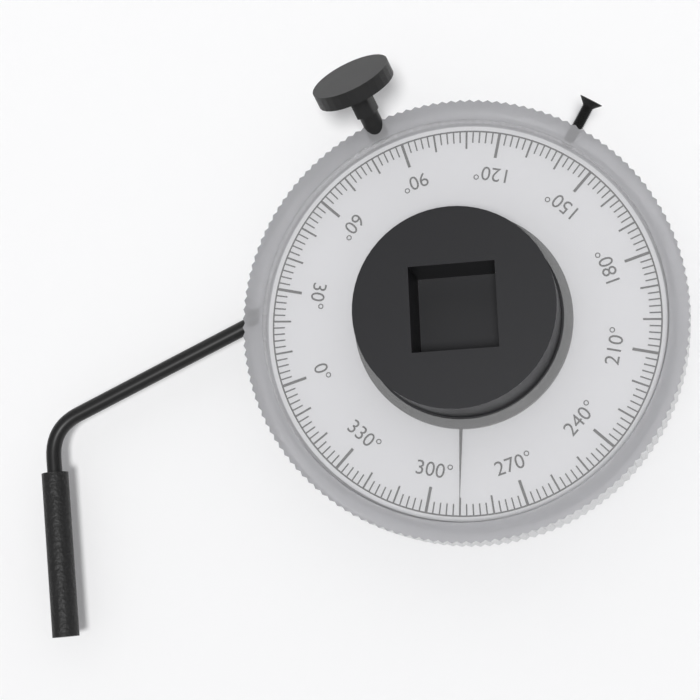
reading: 290 °
